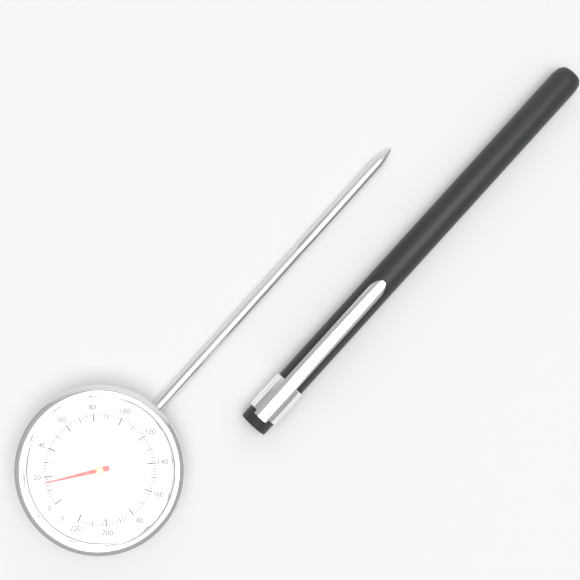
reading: 16 °F
